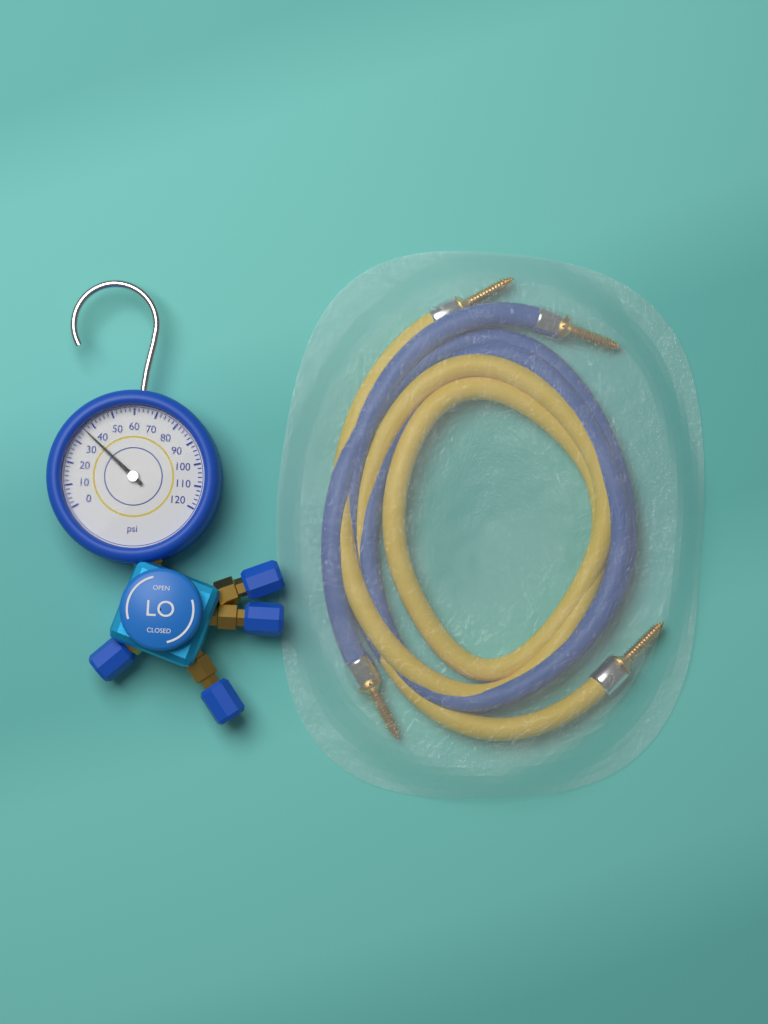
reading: 36 psi
